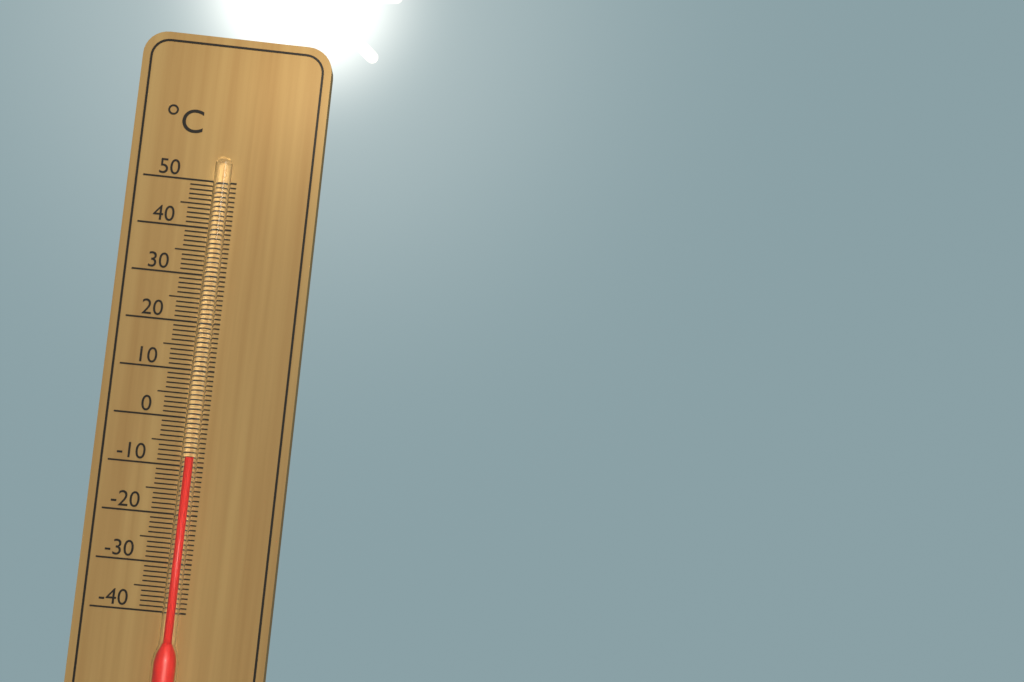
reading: -8 °C
